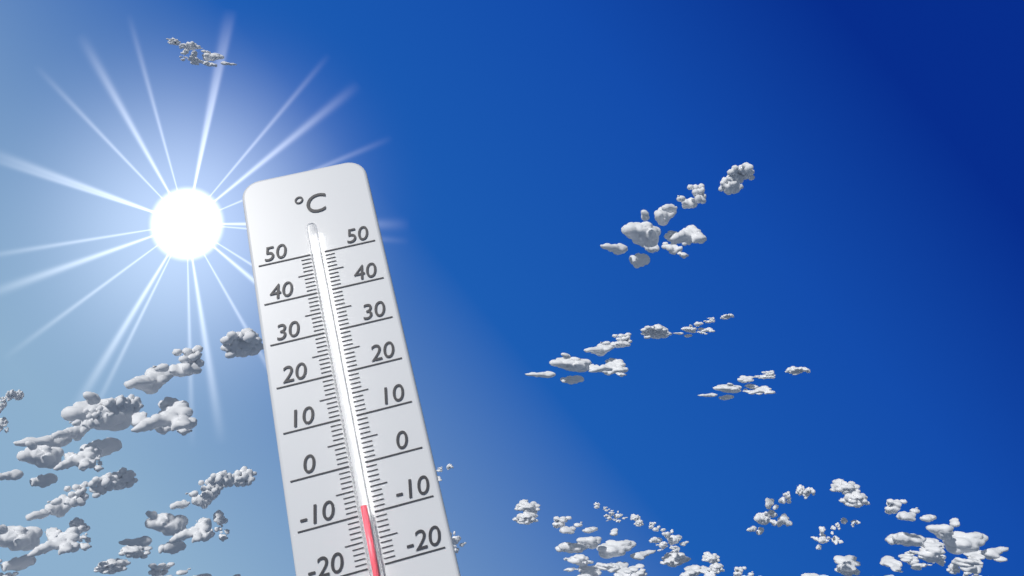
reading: -9 °C
